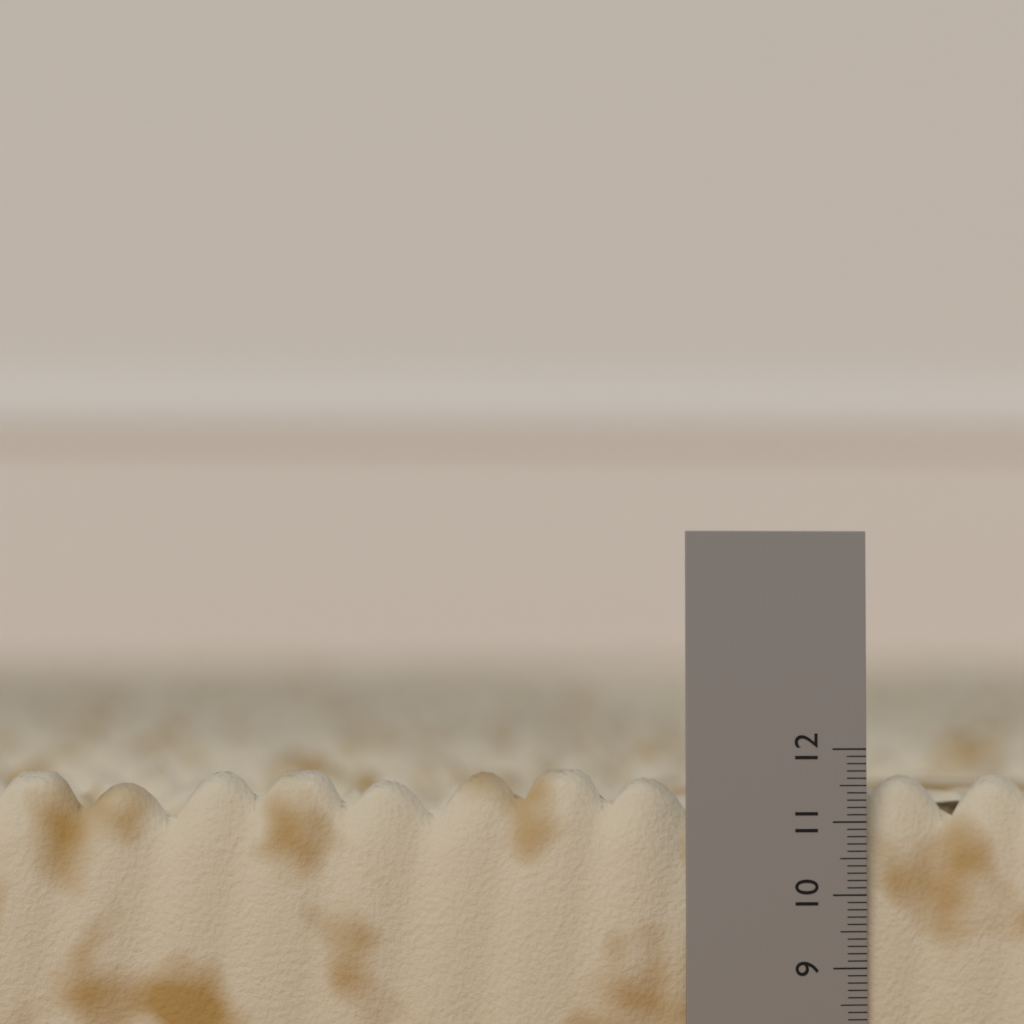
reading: 11.7 (no unit)
